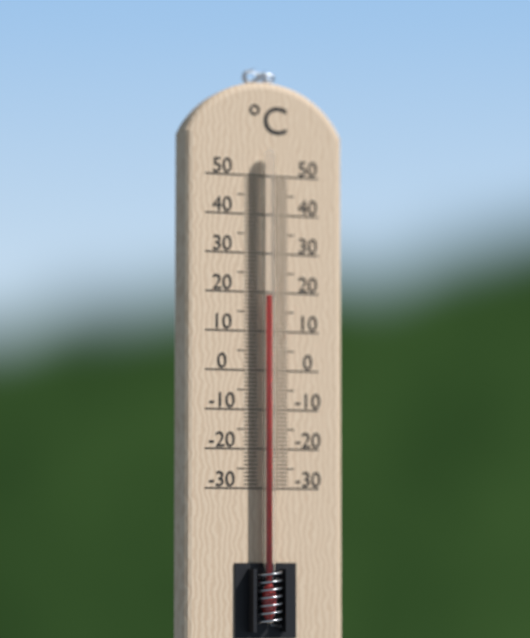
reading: 19 °C
